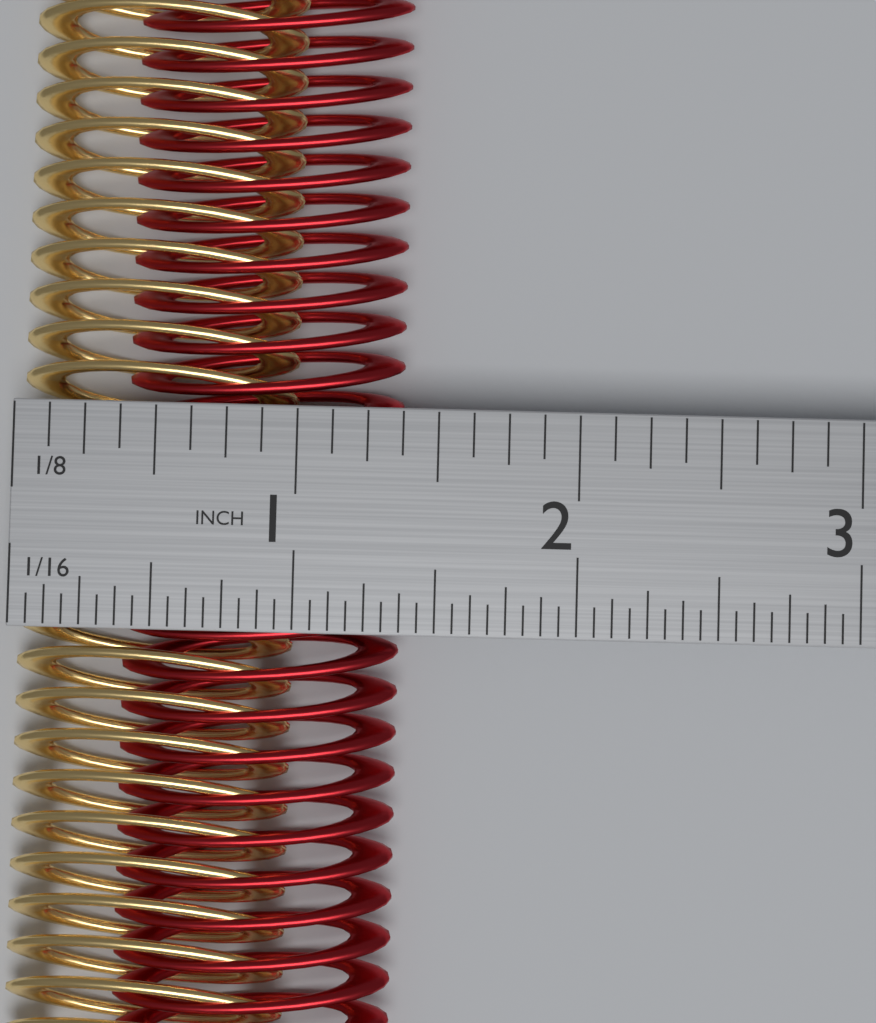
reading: 1.3750 in
